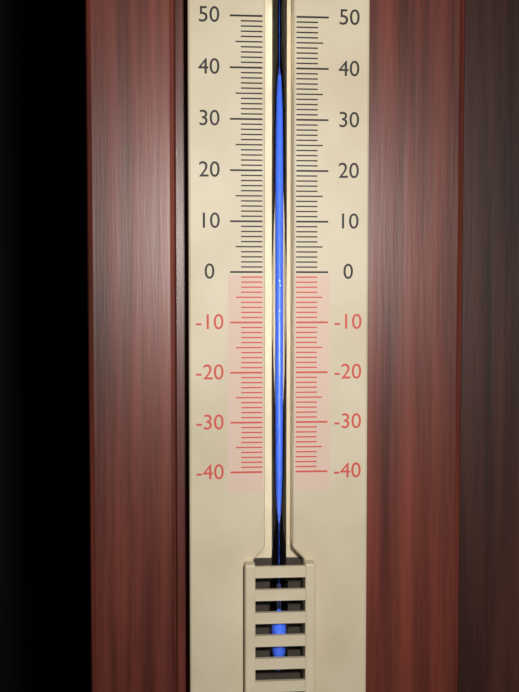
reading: 38 (no unit)
